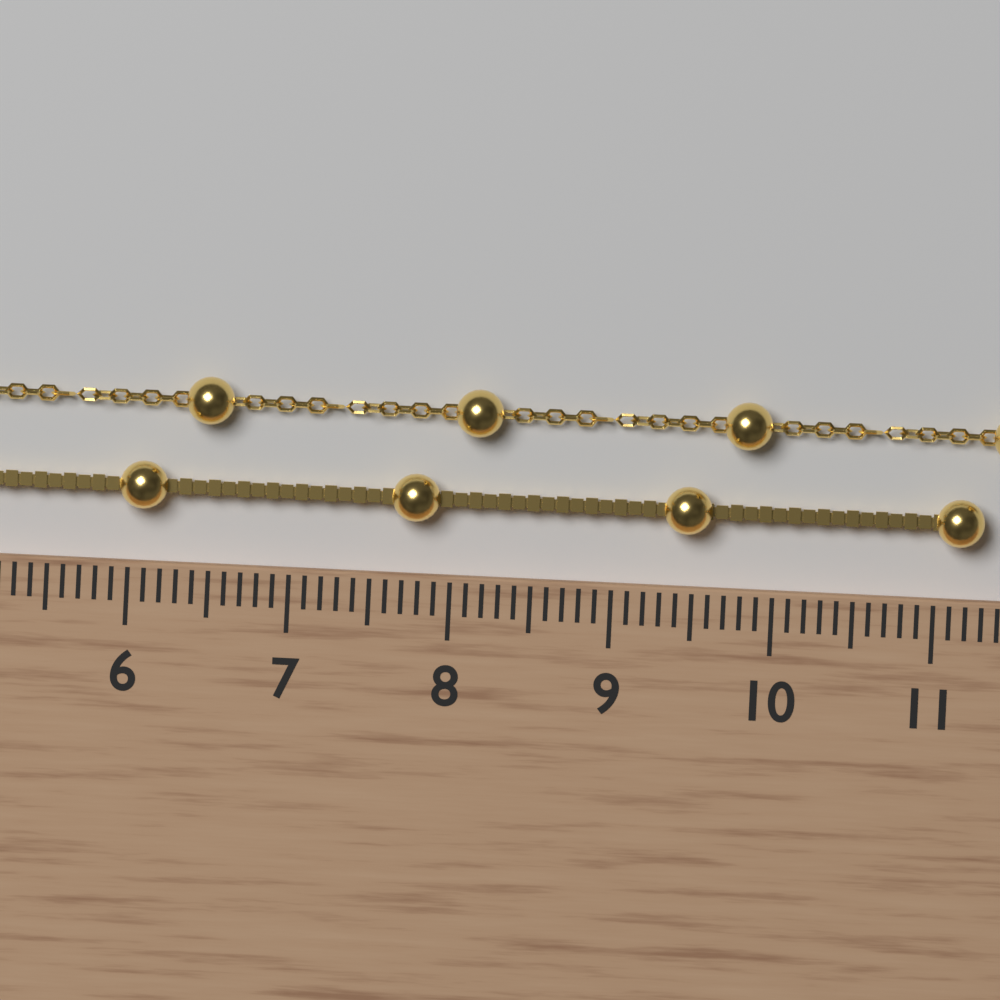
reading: 11.3 cm
